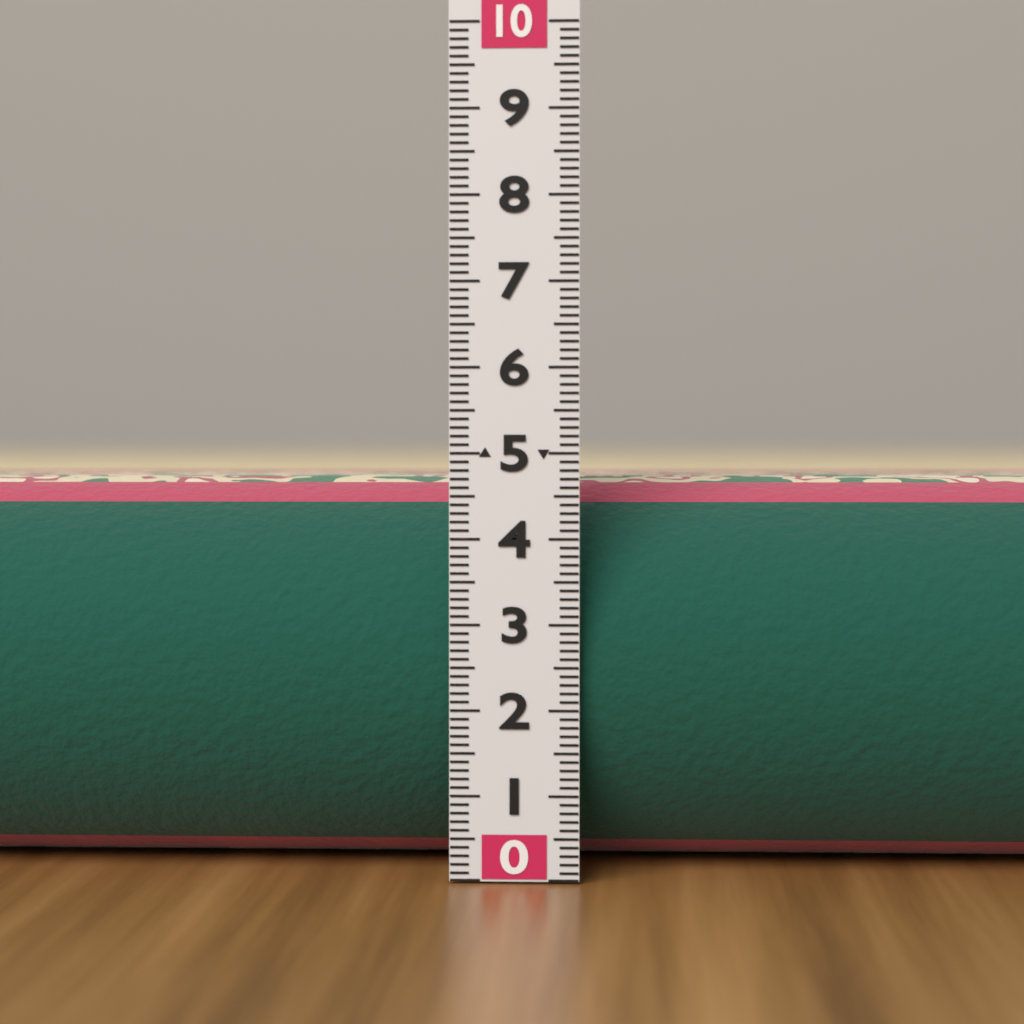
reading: 4.7 (no unit)
